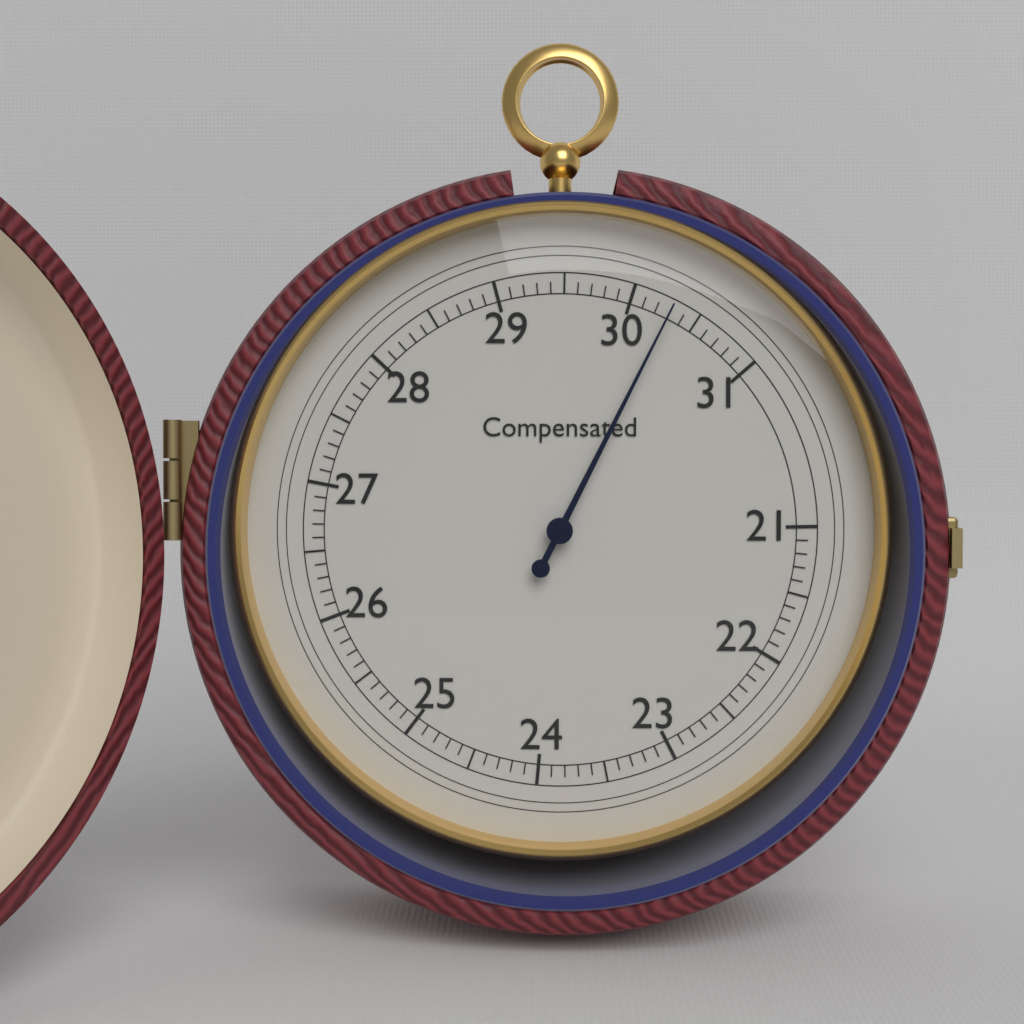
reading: 30.3 (no unit)
